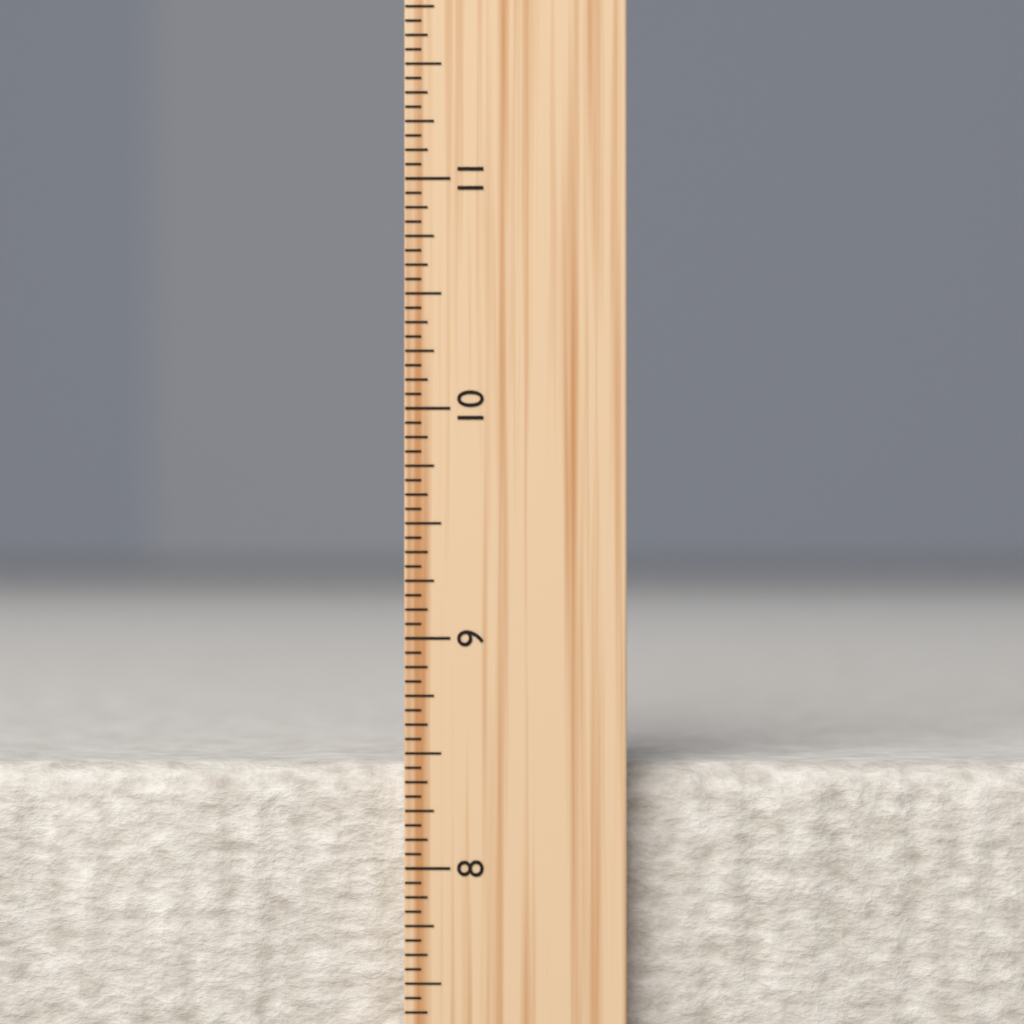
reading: 8.4375 inch
